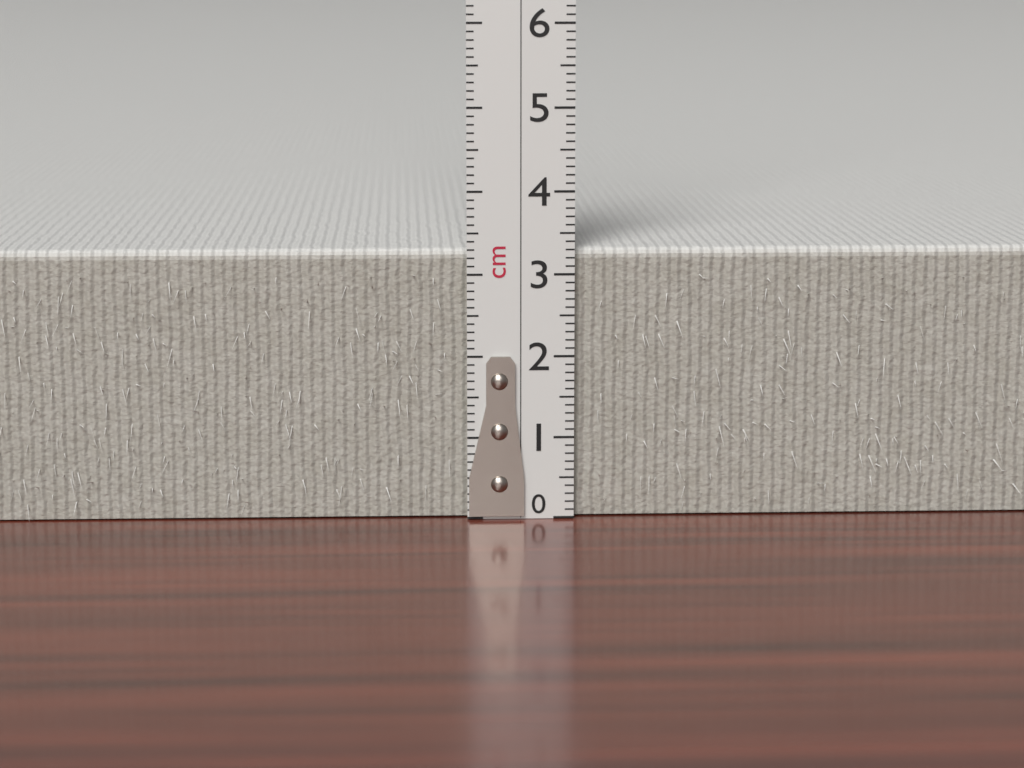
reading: 3.3 cm
